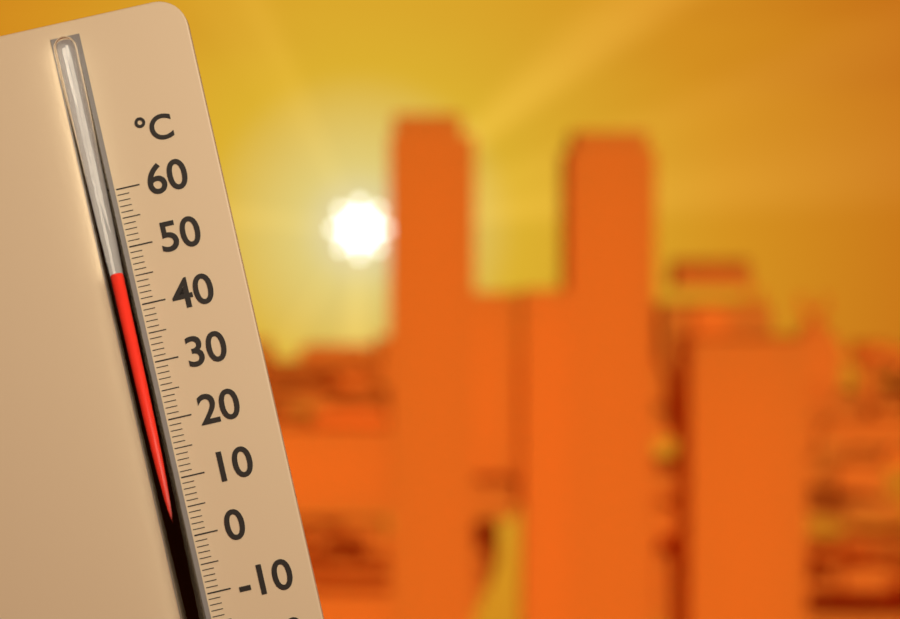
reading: 46 °C
